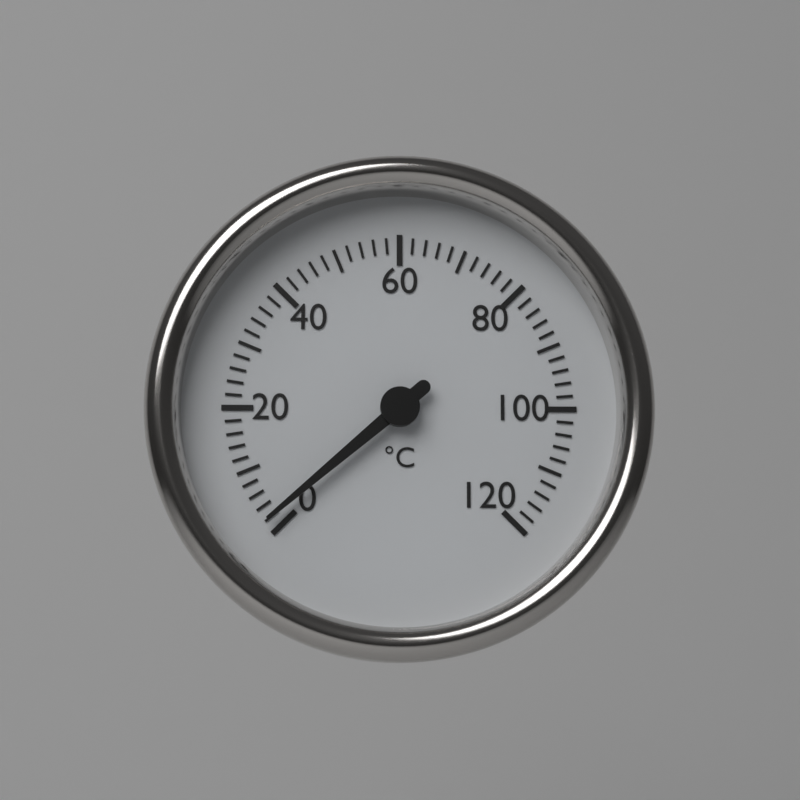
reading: 2 °C
